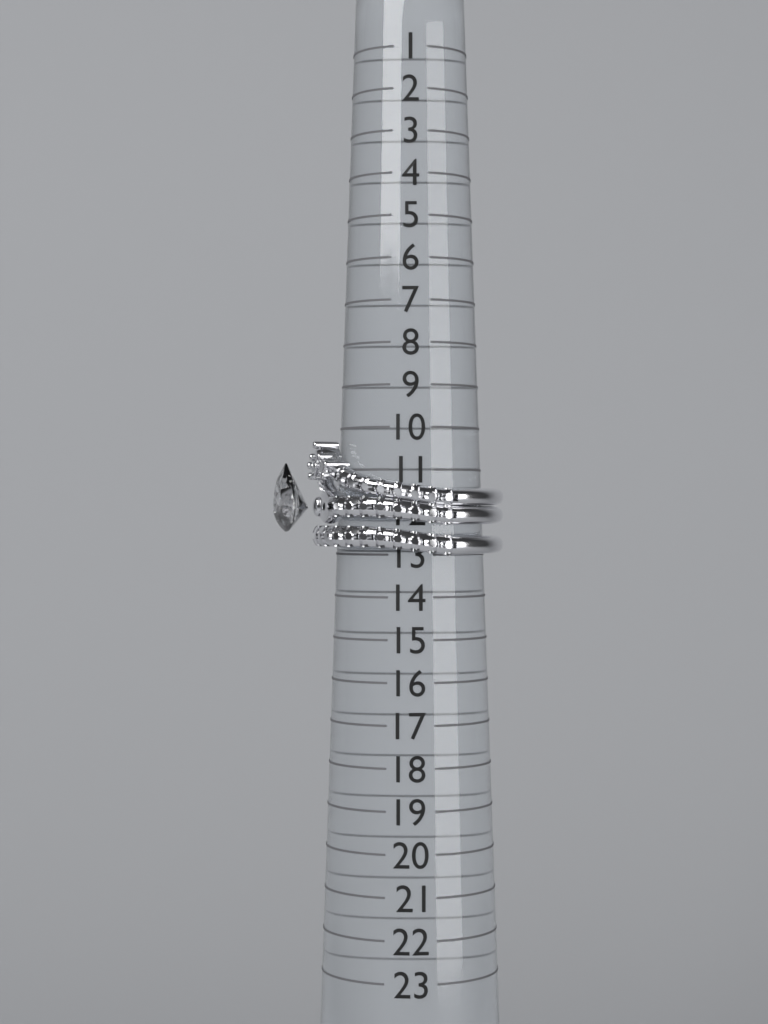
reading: 13 (no unit)
